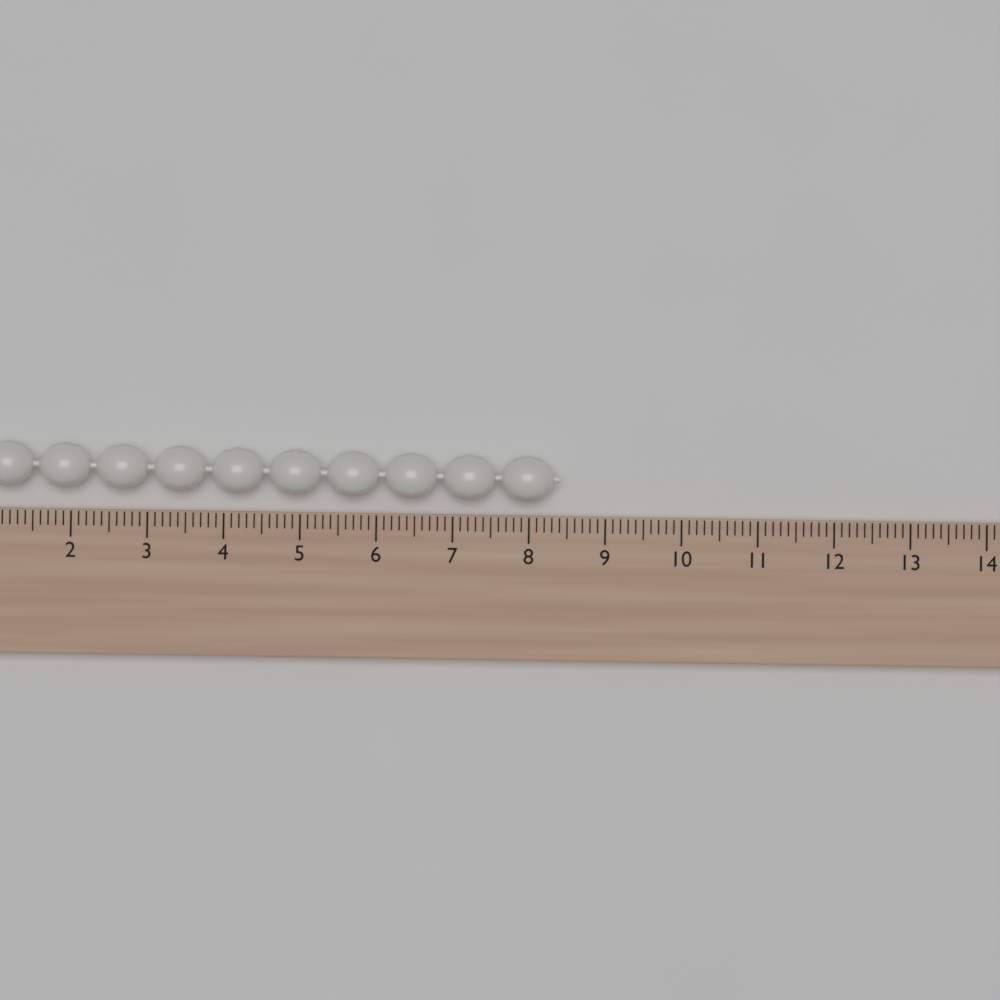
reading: 8.4 (no unit)
